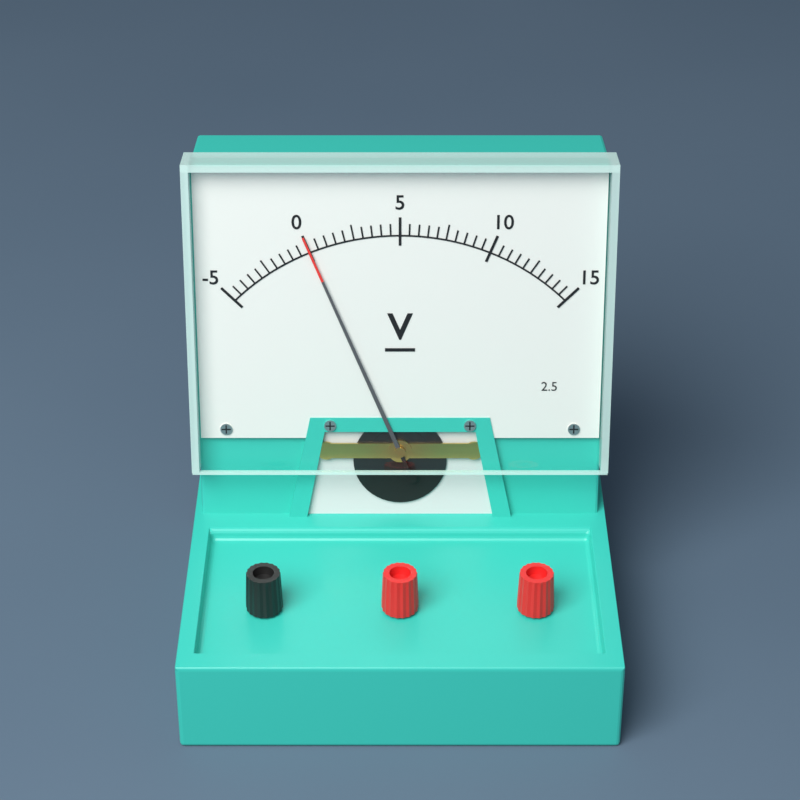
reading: 0.0 V
